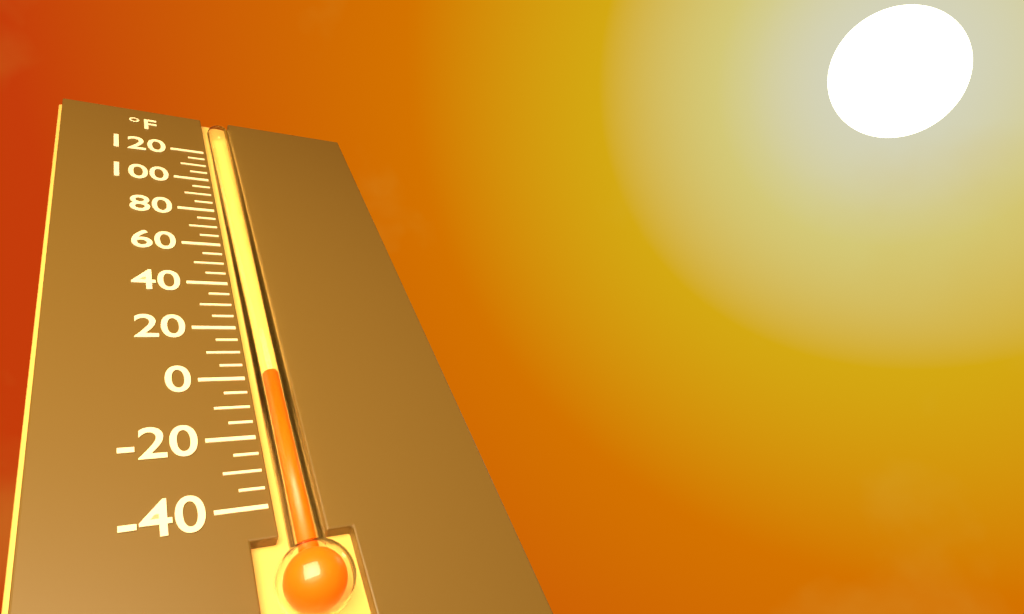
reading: 0 °F
